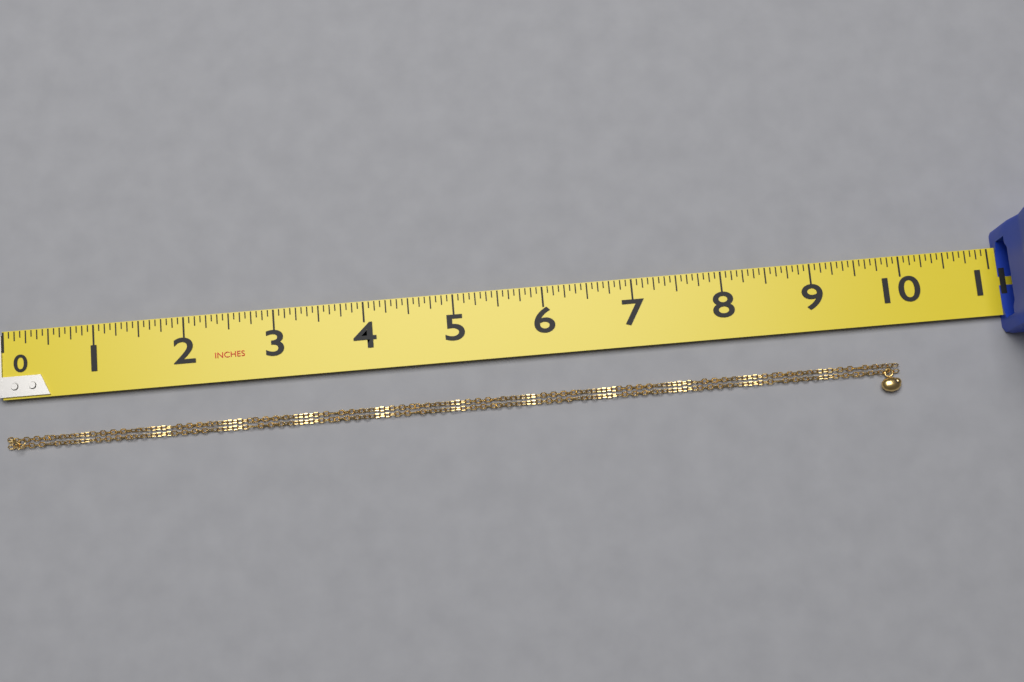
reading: 9.8750 in
